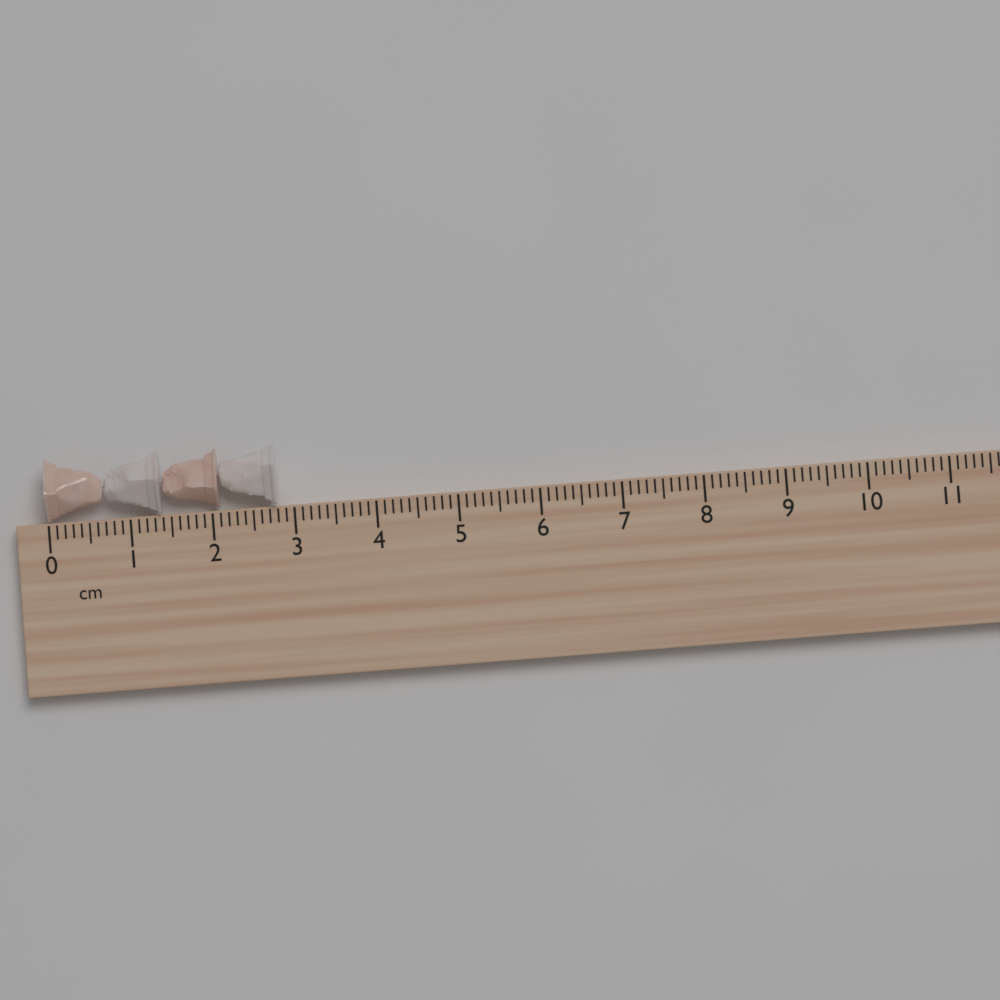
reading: 2.8 cm
